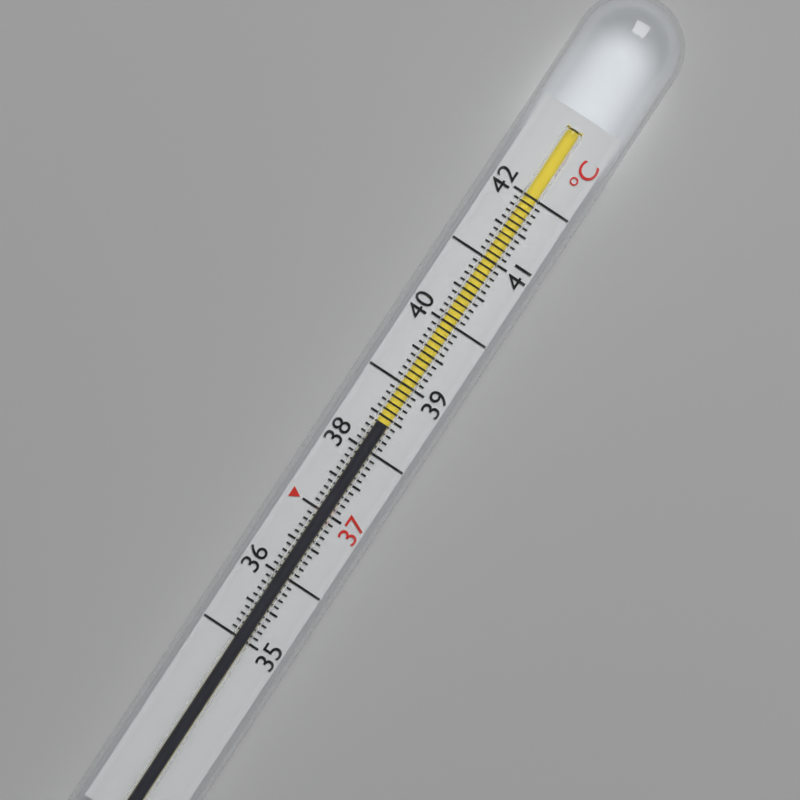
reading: 38.4 °C
